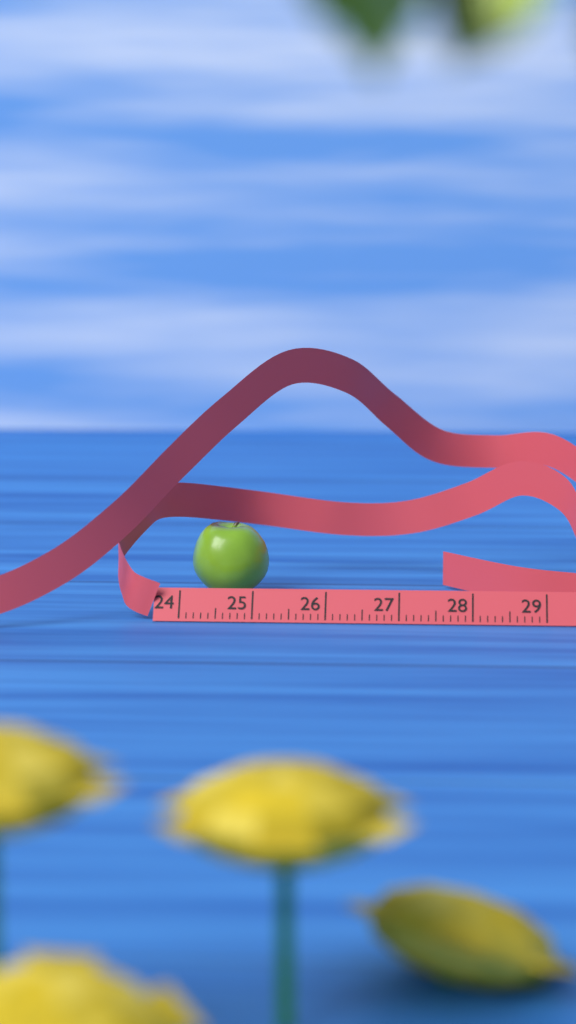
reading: 25.1 cm
